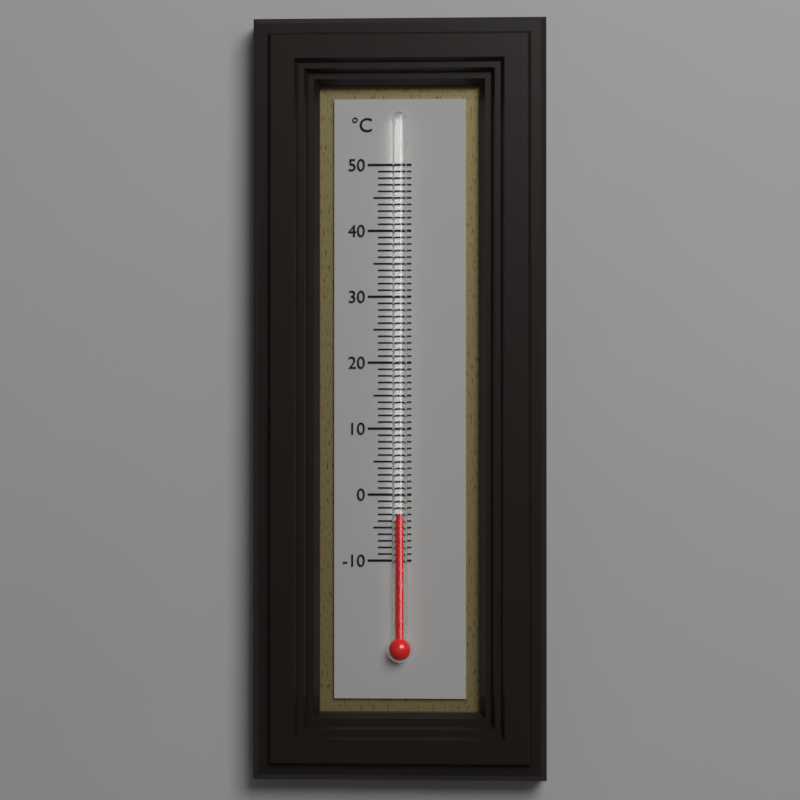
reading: -3 °C
